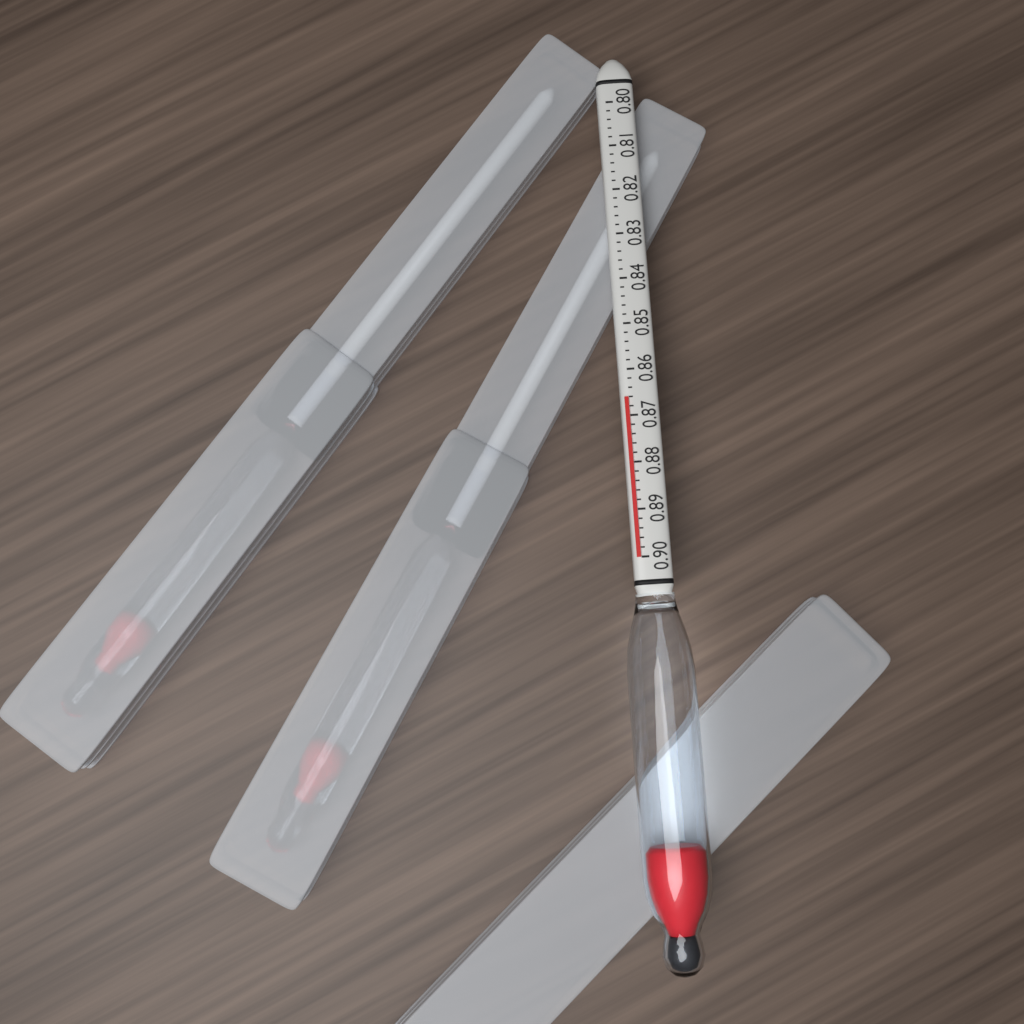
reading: 0.866 (no unit)
